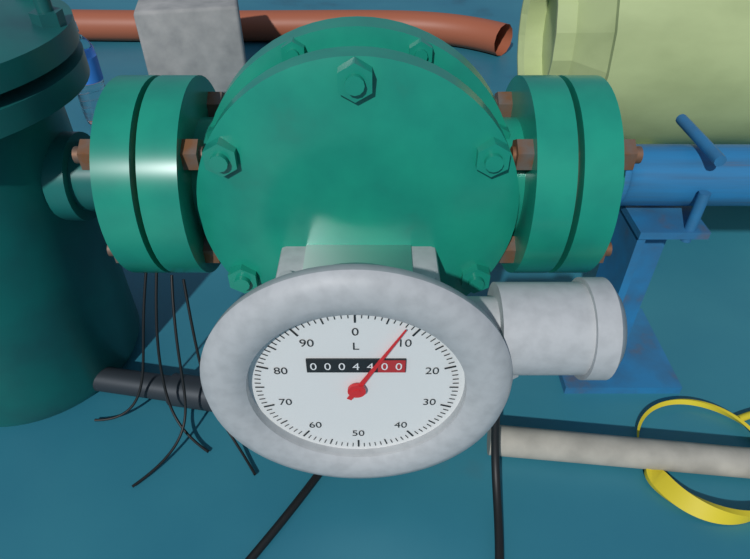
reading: 8 L
